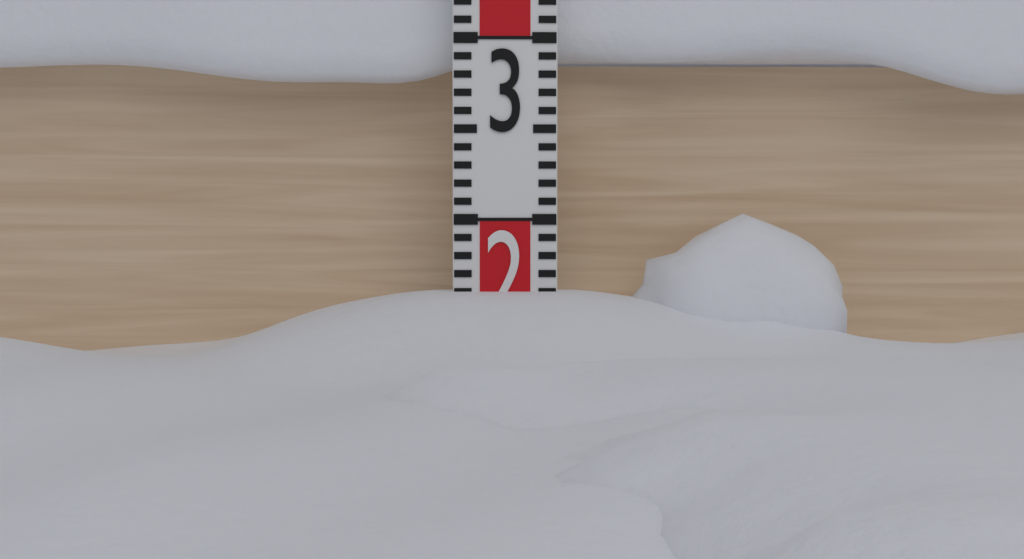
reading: 1.6 (no unit)
